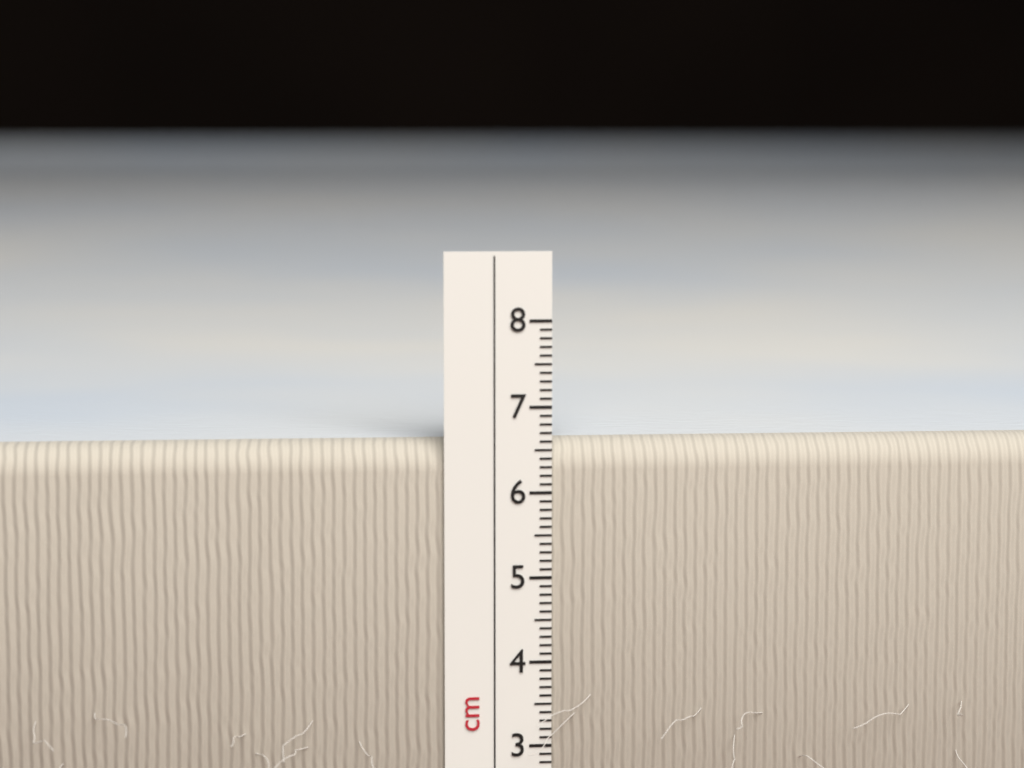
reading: 6.6 cm
